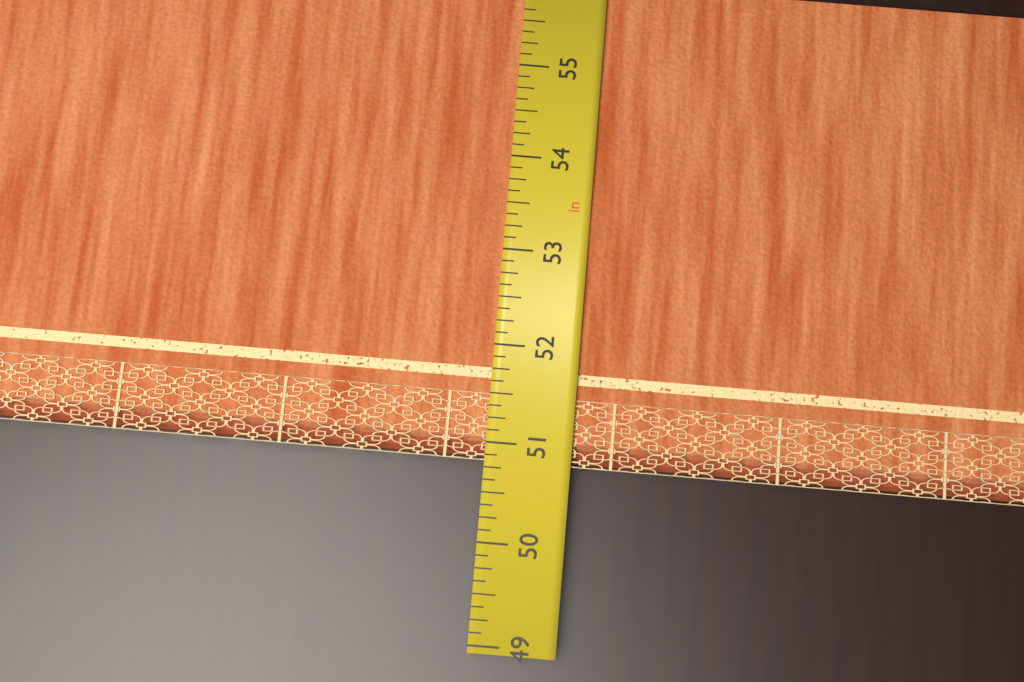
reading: 50.875 in
